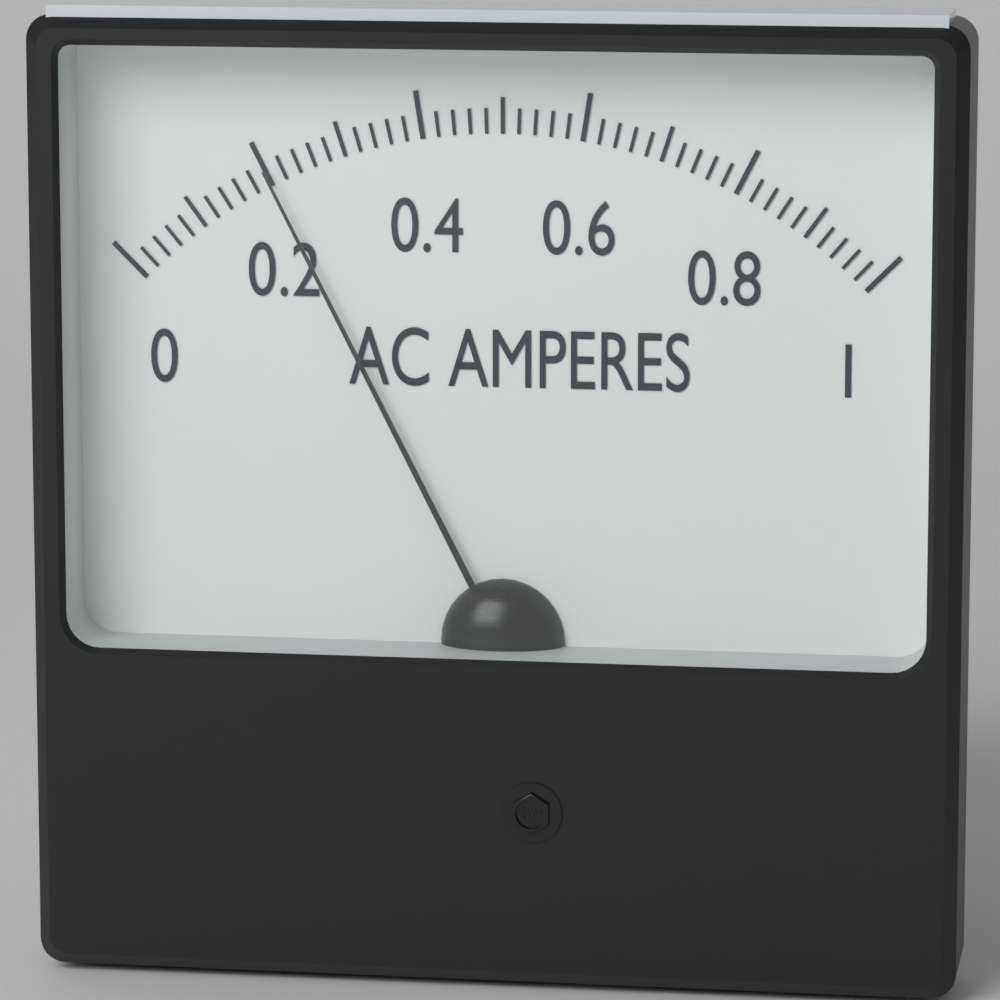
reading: 0.20 A
